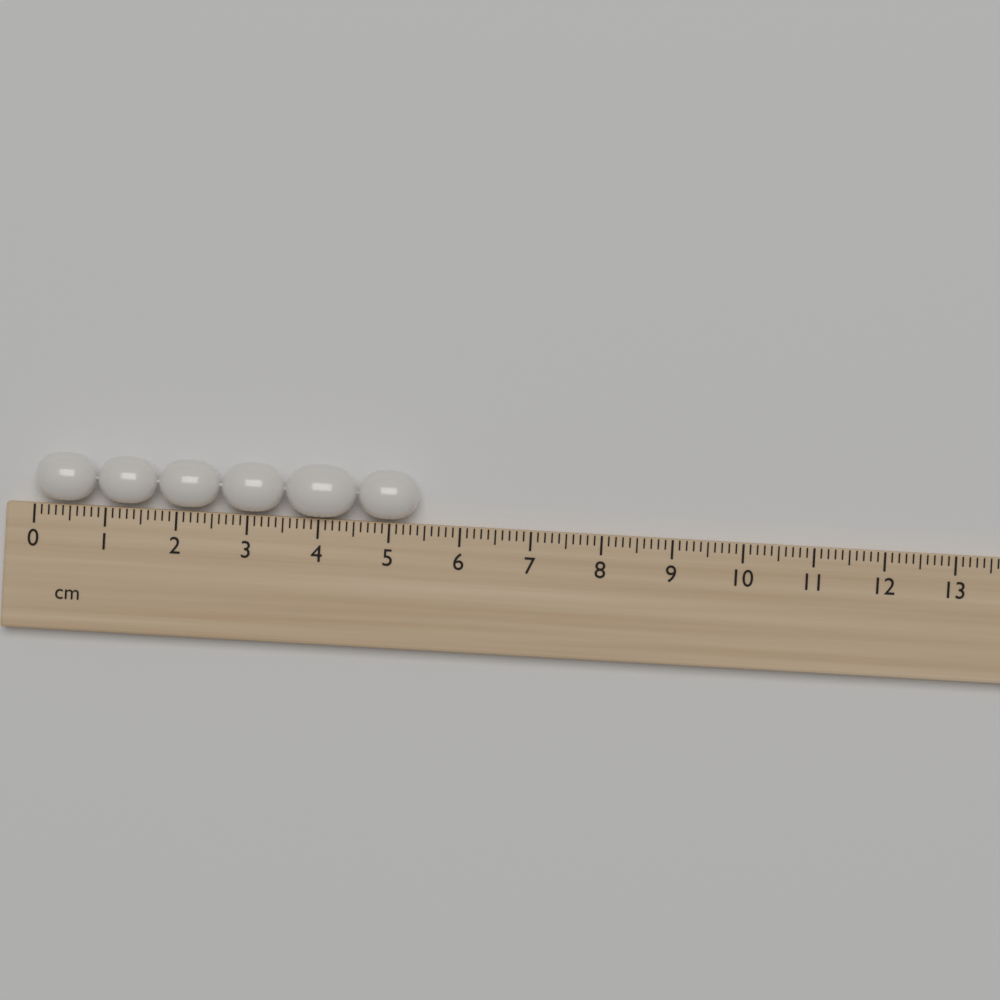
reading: 5.4 cm
